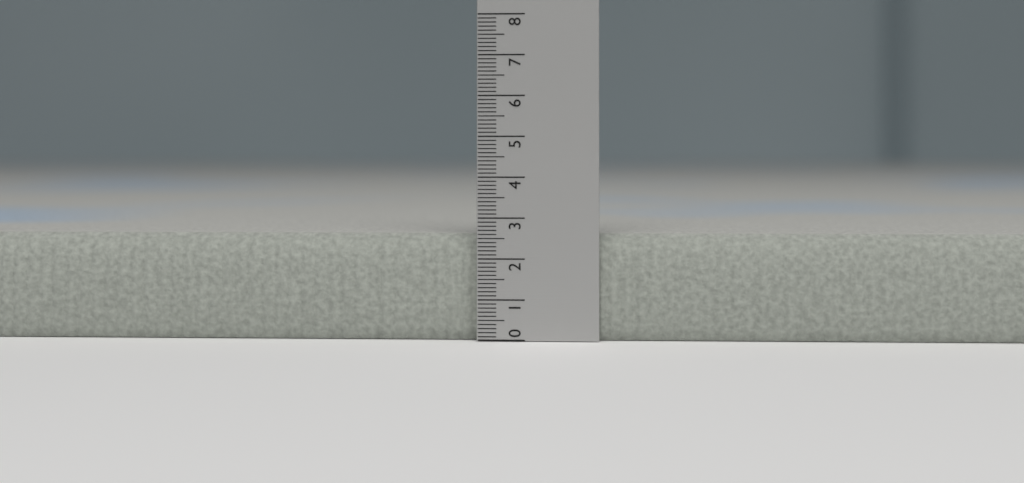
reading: 2.6 (no unit)
